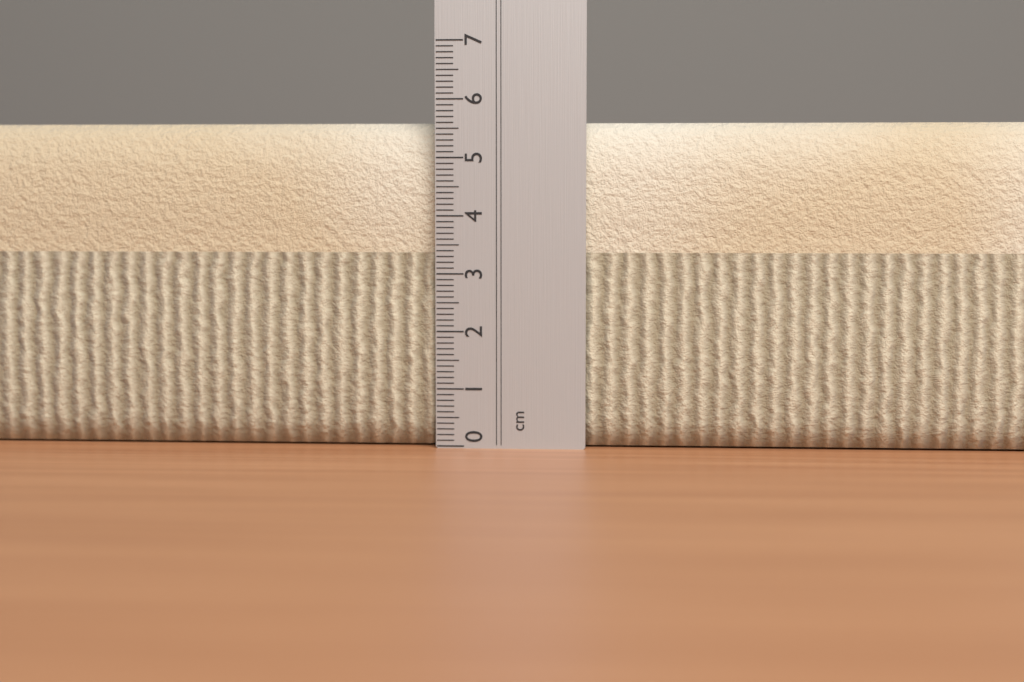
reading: 5.6 cm
